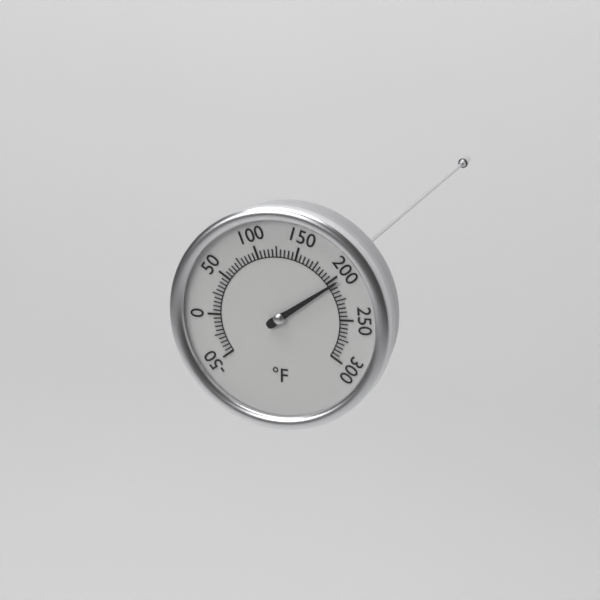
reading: 205 °F
